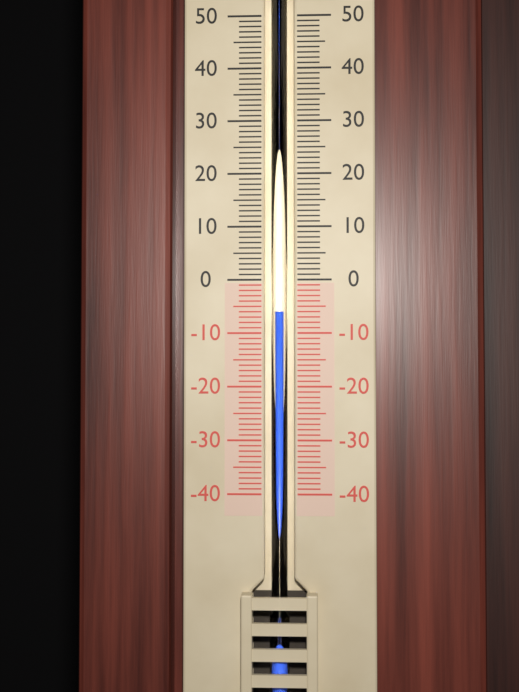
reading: -6 (no unit)
